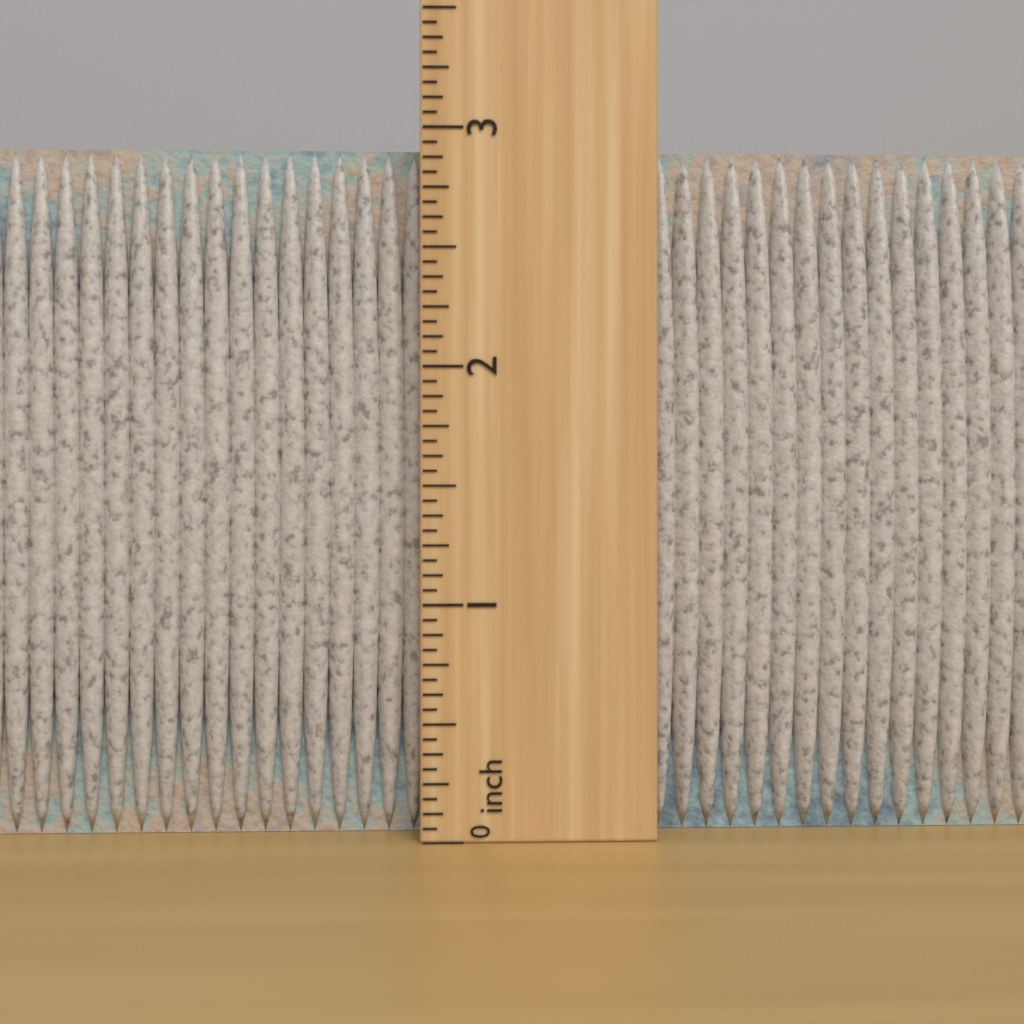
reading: 2.9375 inch
